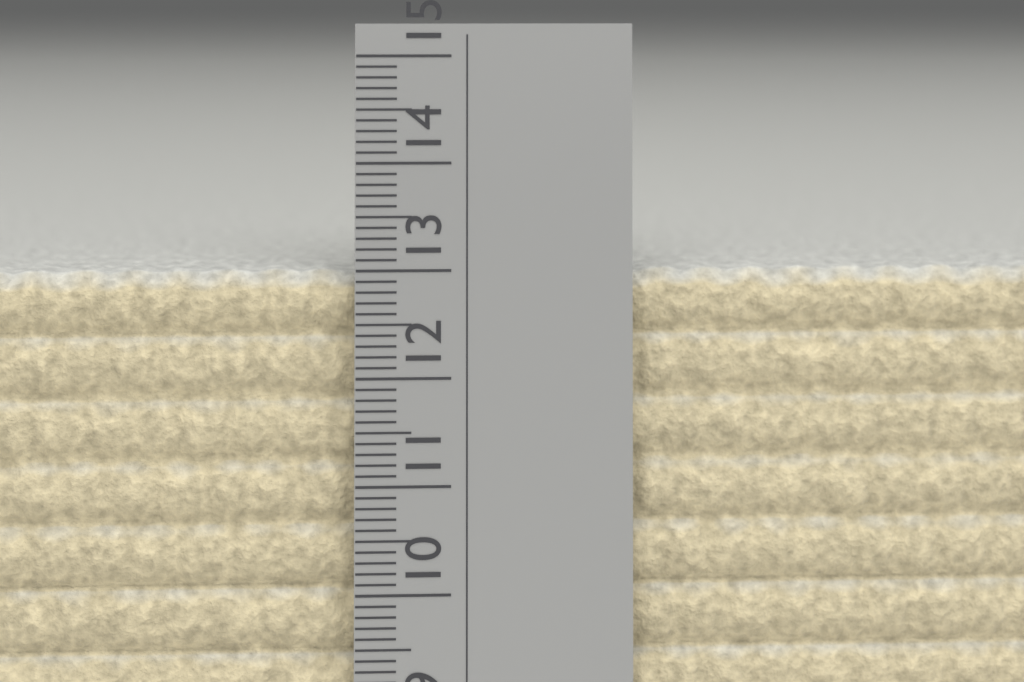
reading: 13.0 cm
